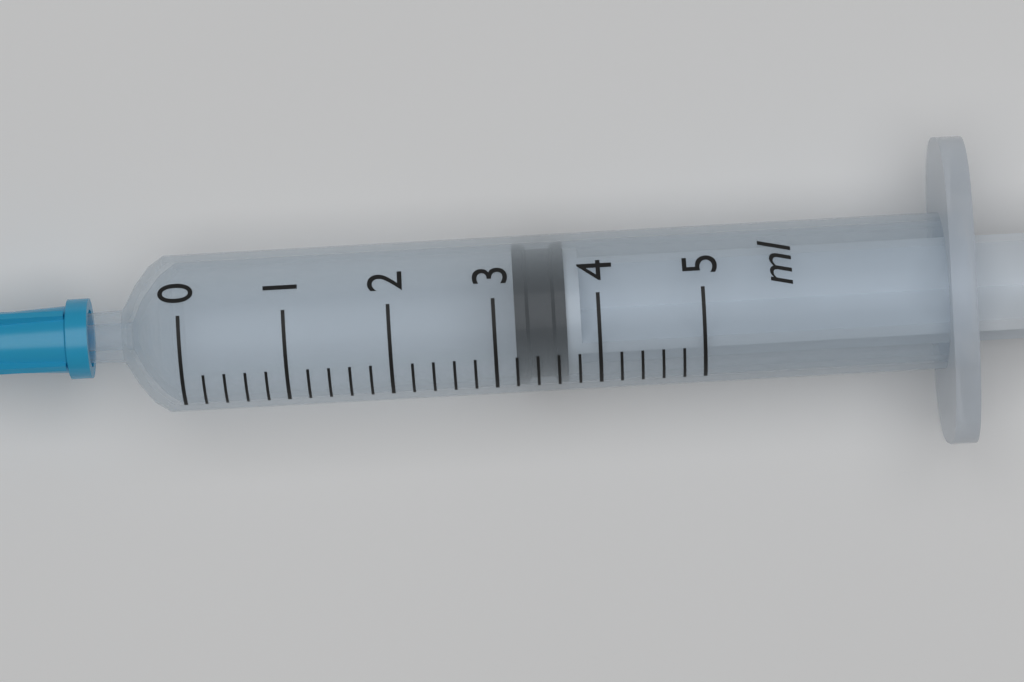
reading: 3.2 ml
